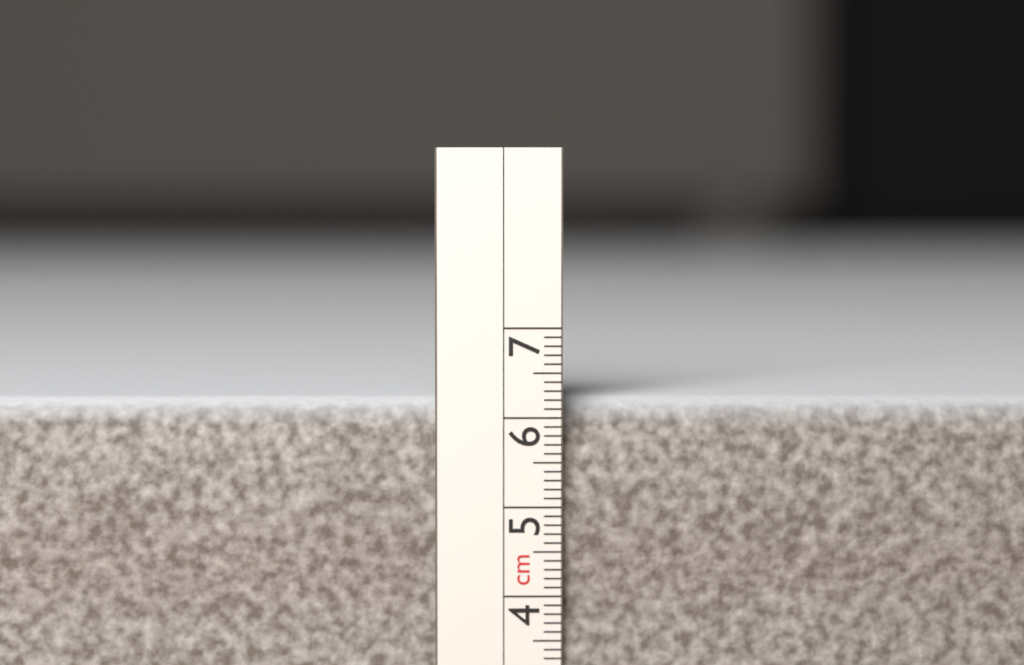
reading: 6.2 cm
